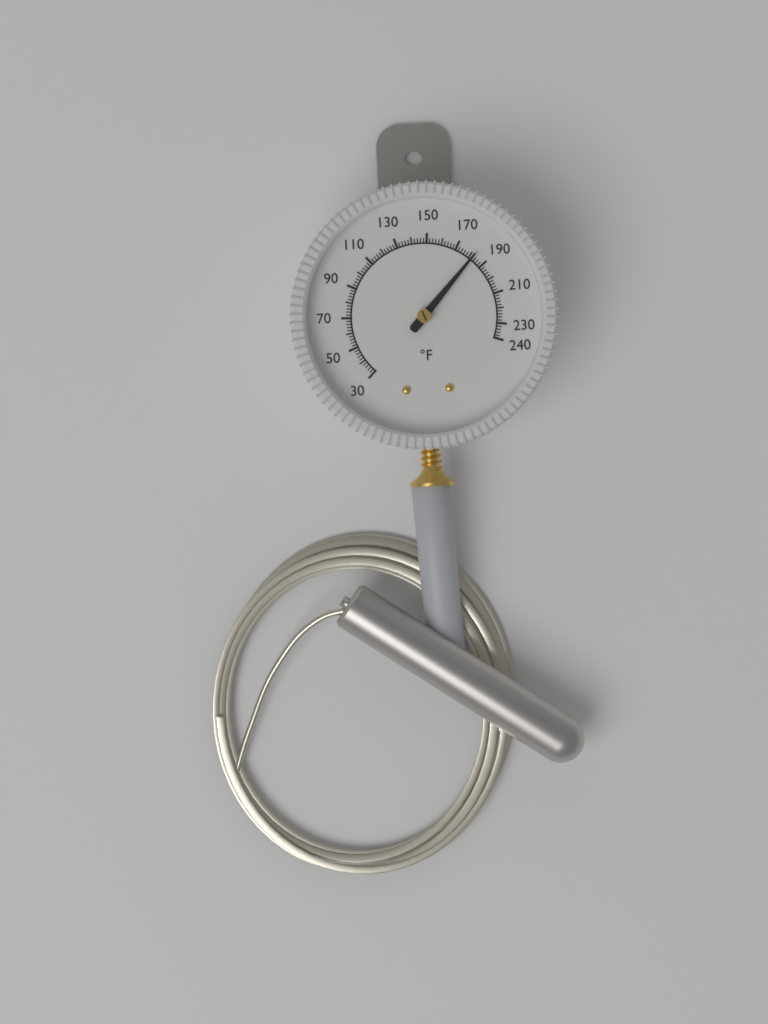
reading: 182 °F
